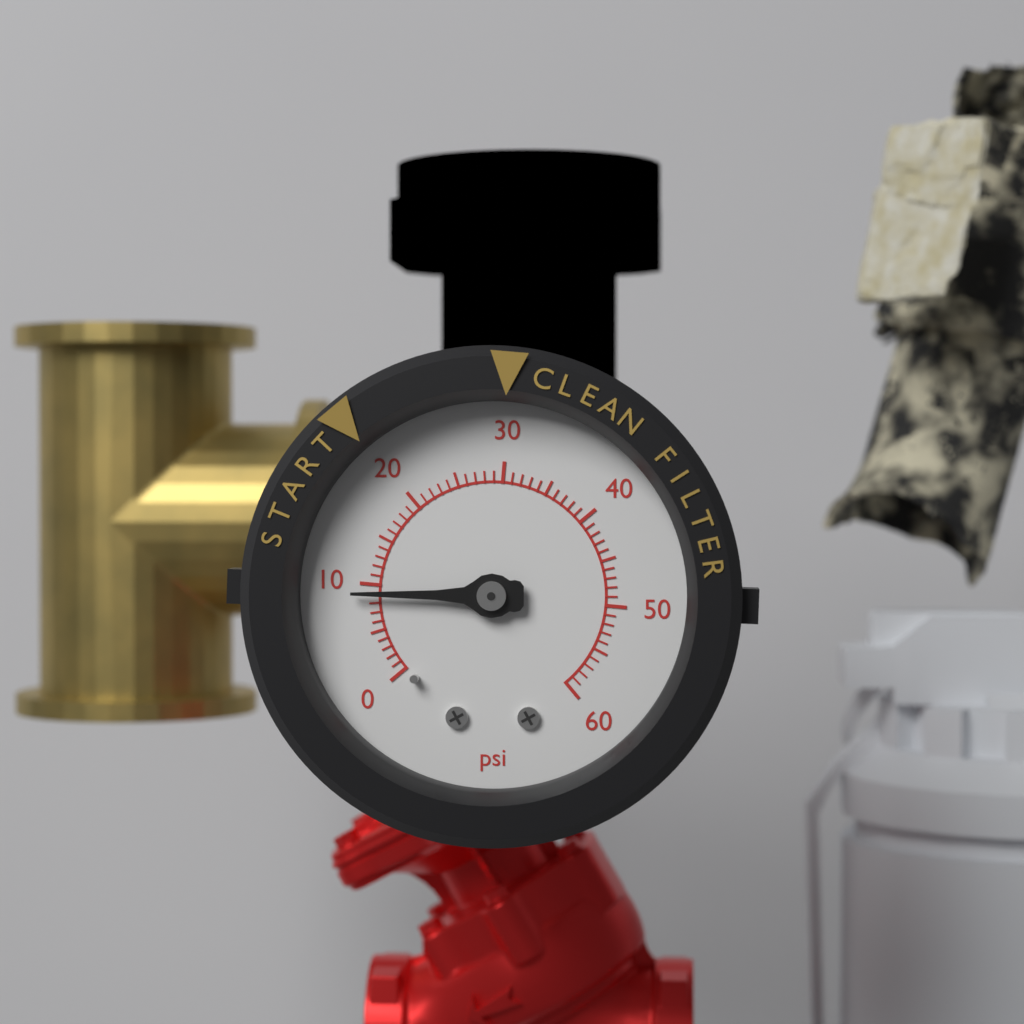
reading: 9 psi
